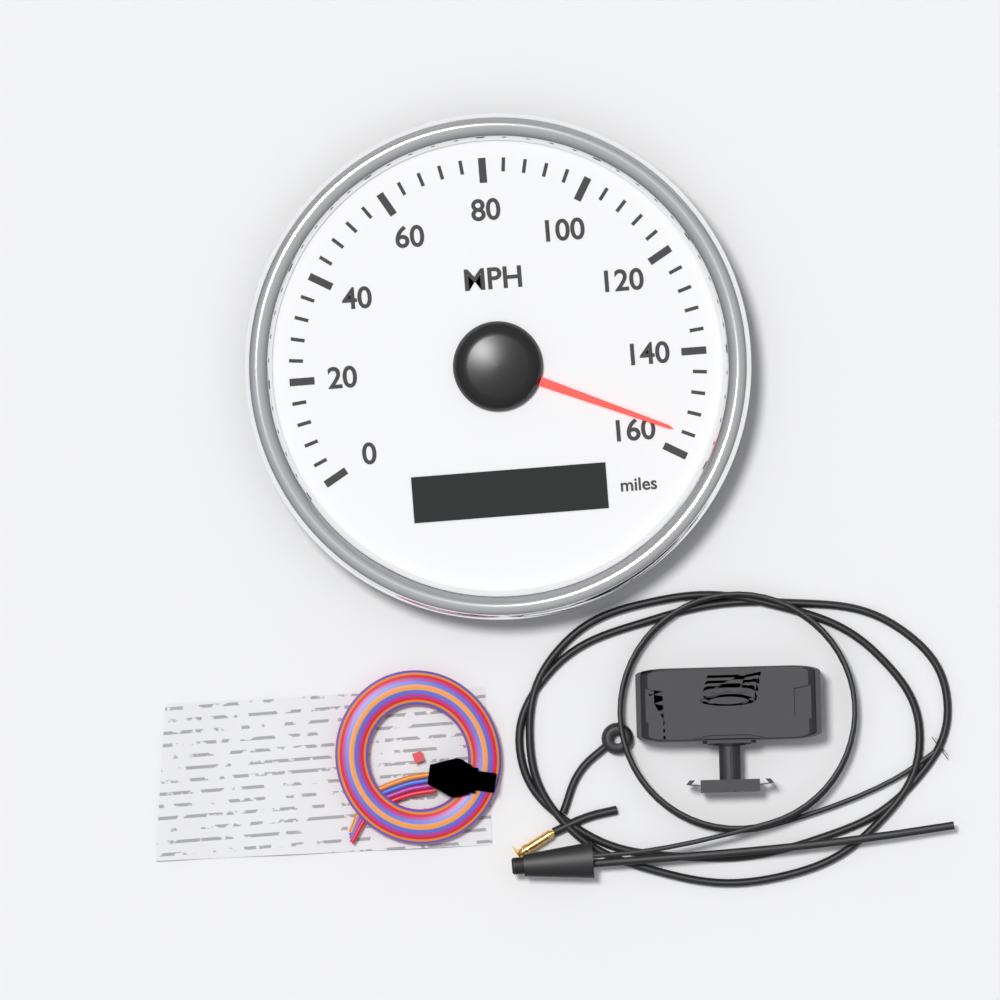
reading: 156 MPH
